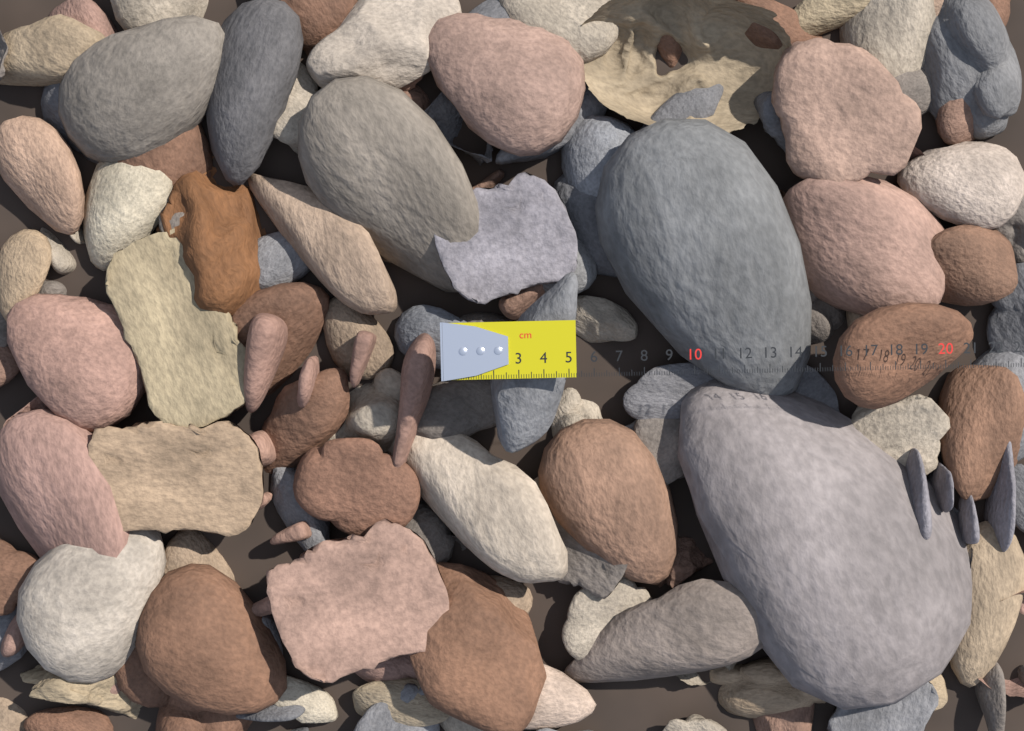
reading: 5.3 cm
